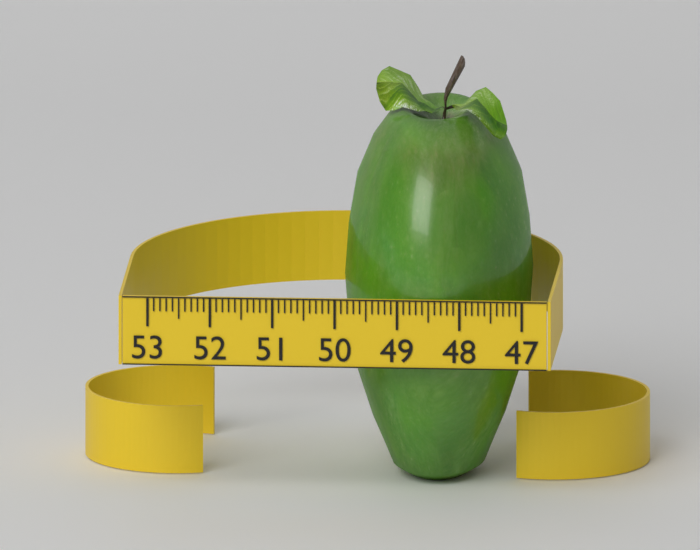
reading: 50.0 (no unit)
